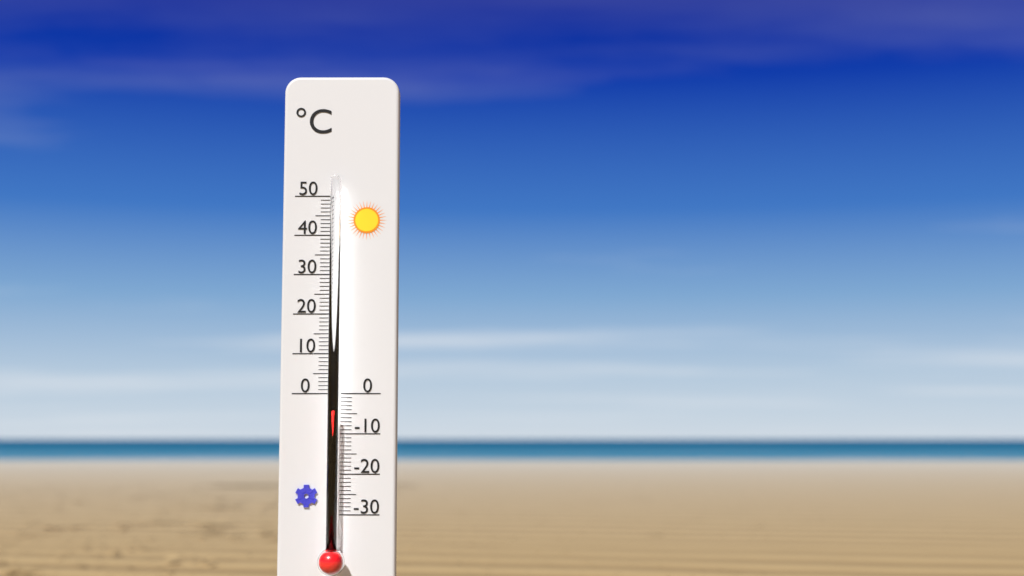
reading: -4 °C
